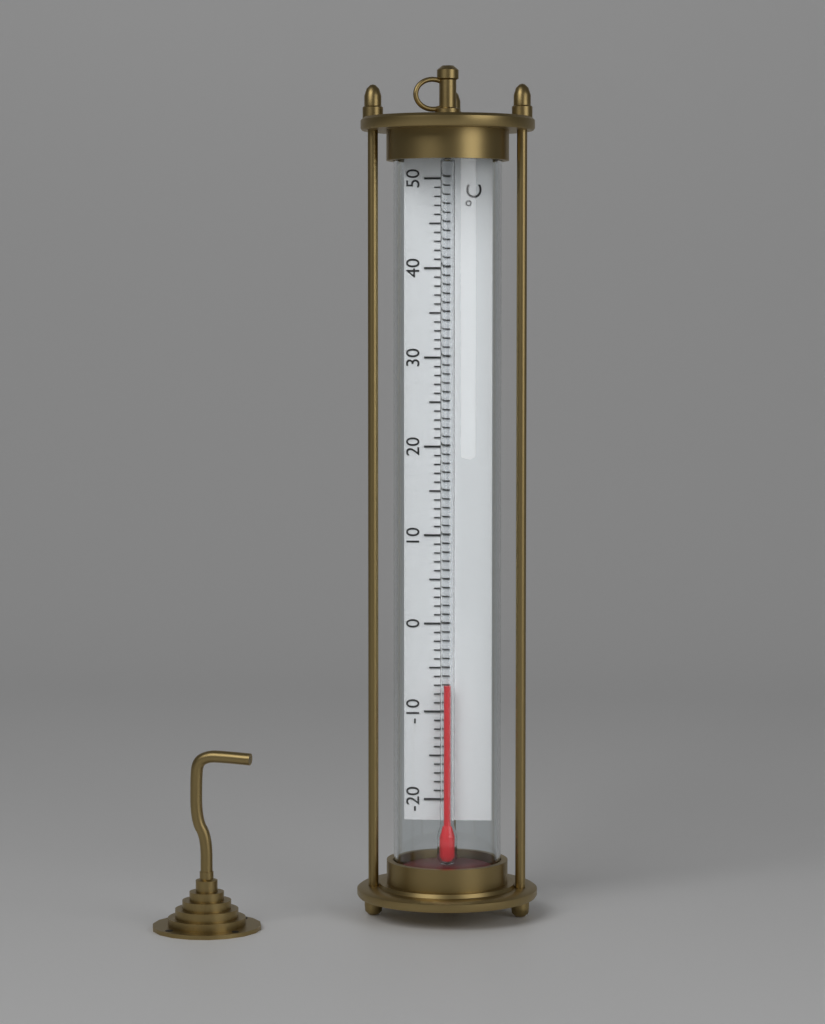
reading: -7 °C
